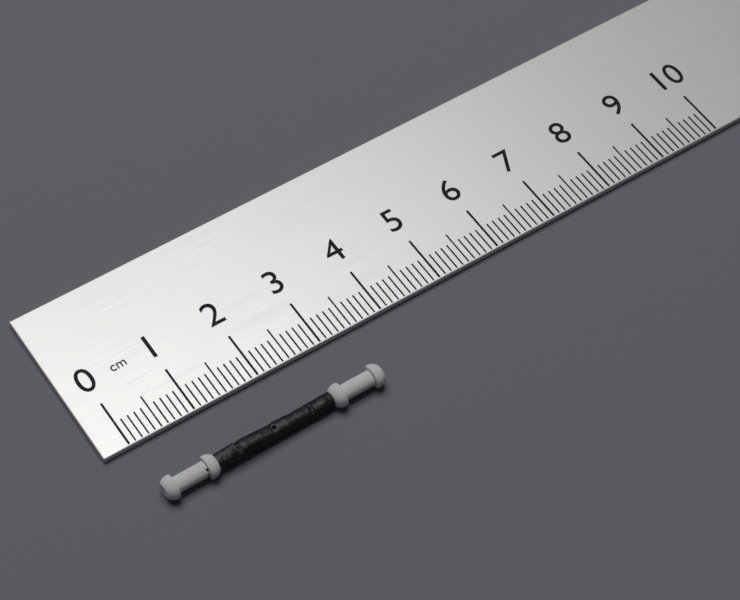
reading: 3.4 cm
